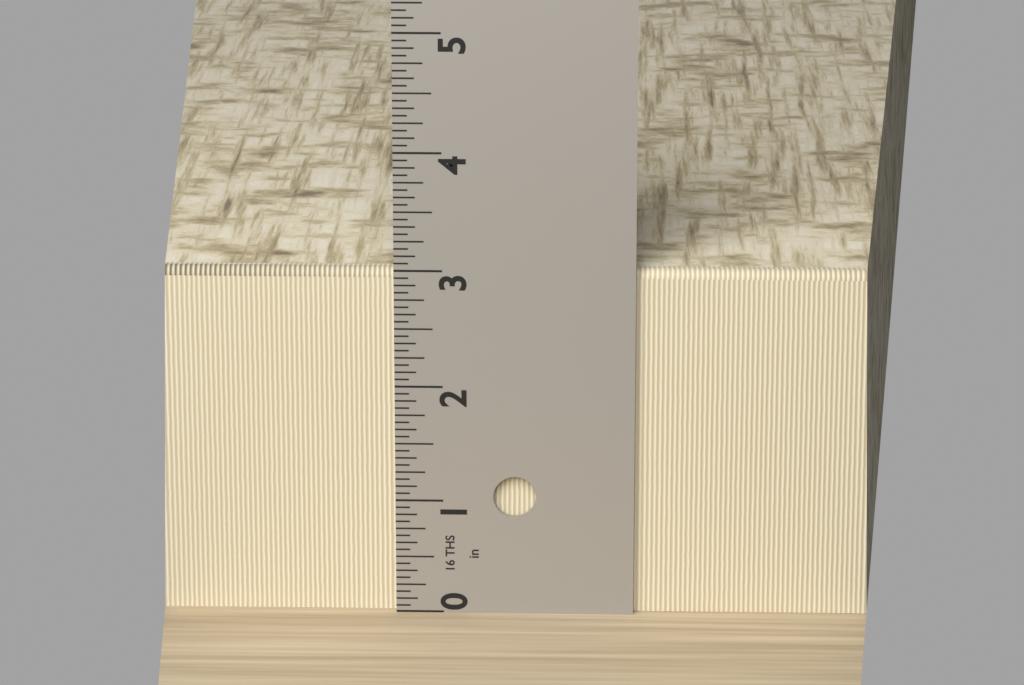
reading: 3.0000 in
